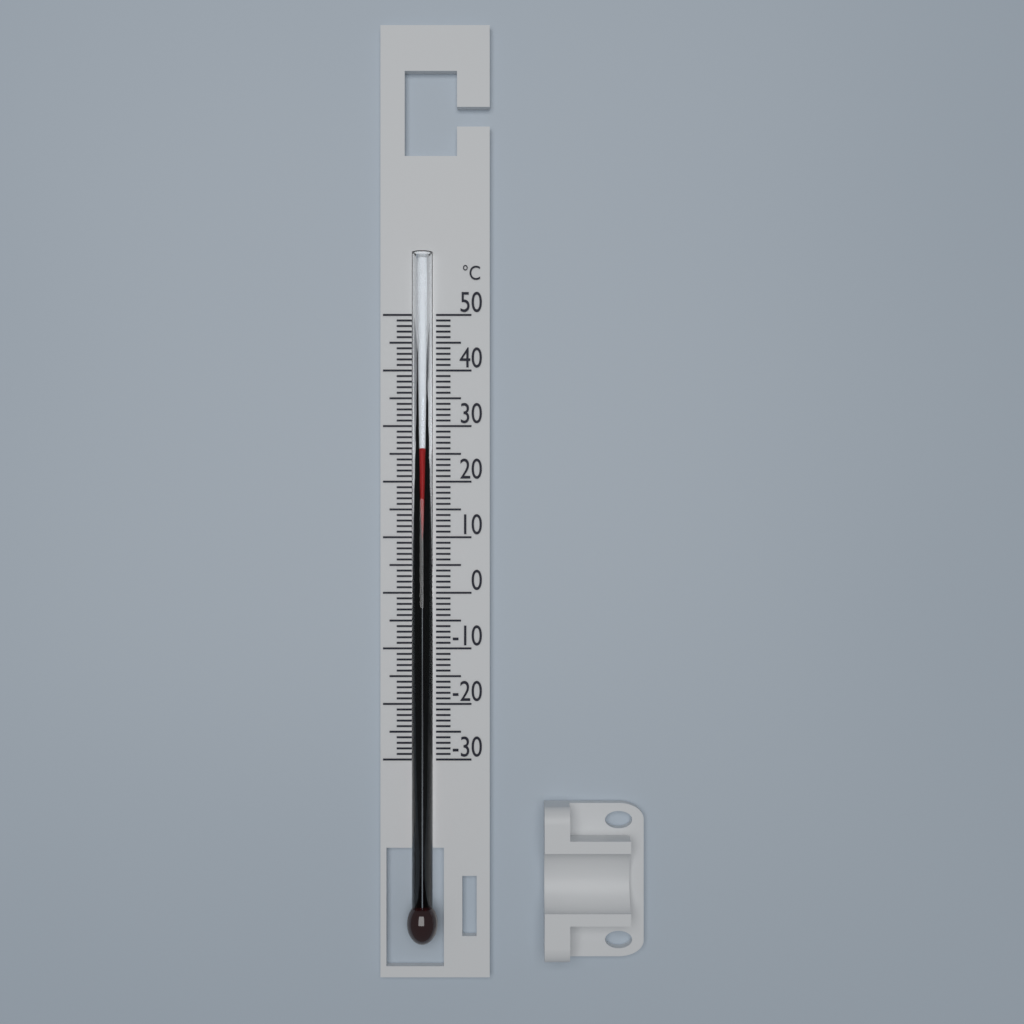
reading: 26 °C
